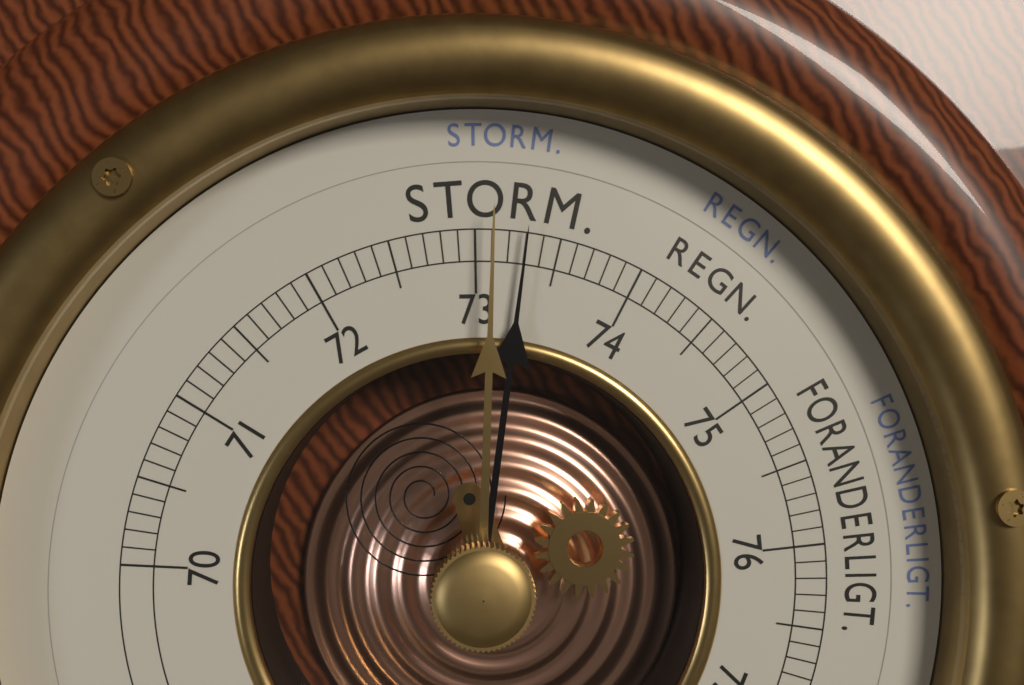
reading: 73.3 cm
